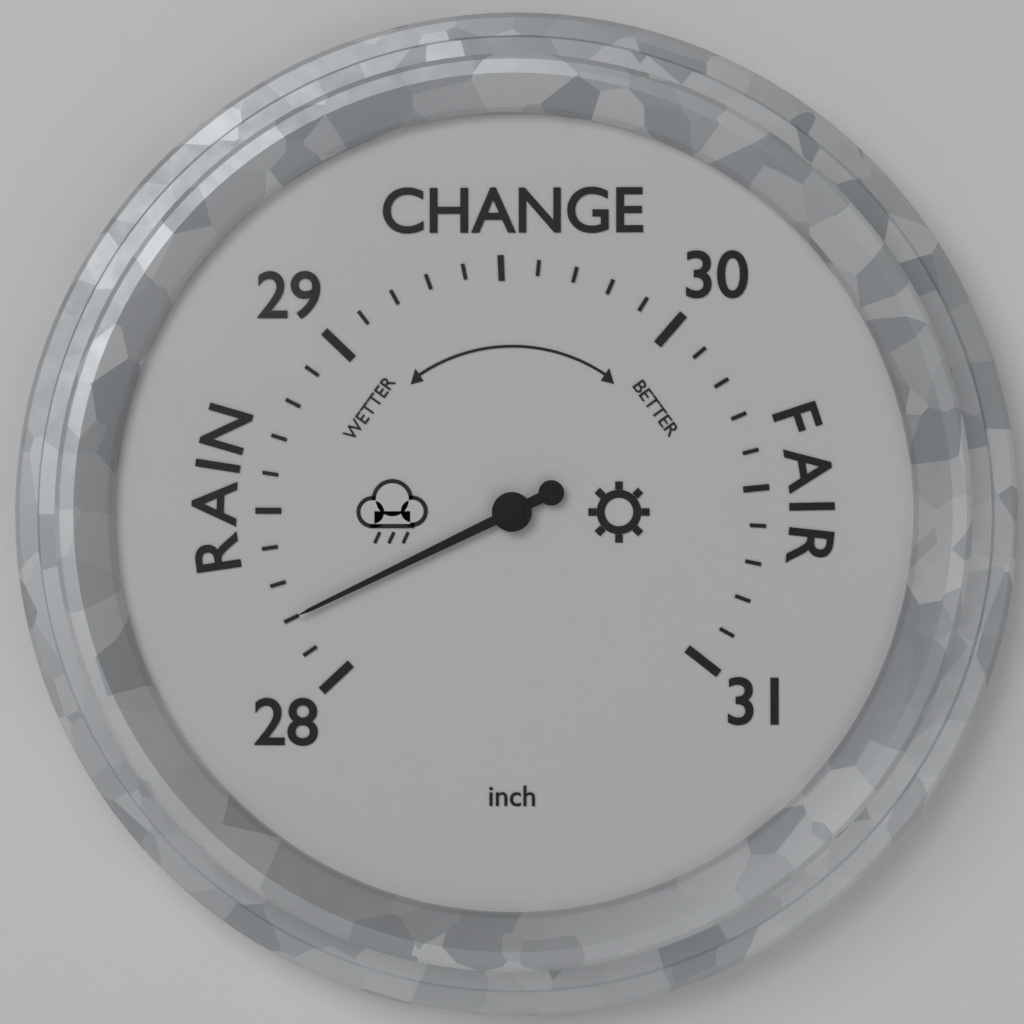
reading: 28.2 inch
